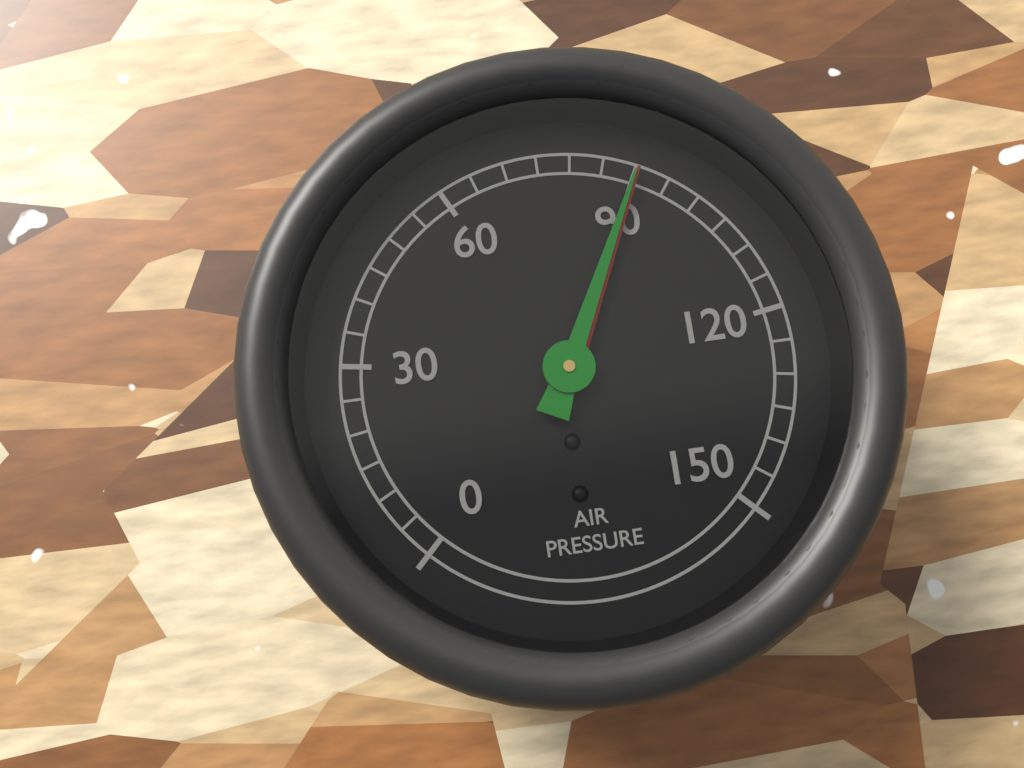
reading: 90 (no unit)
